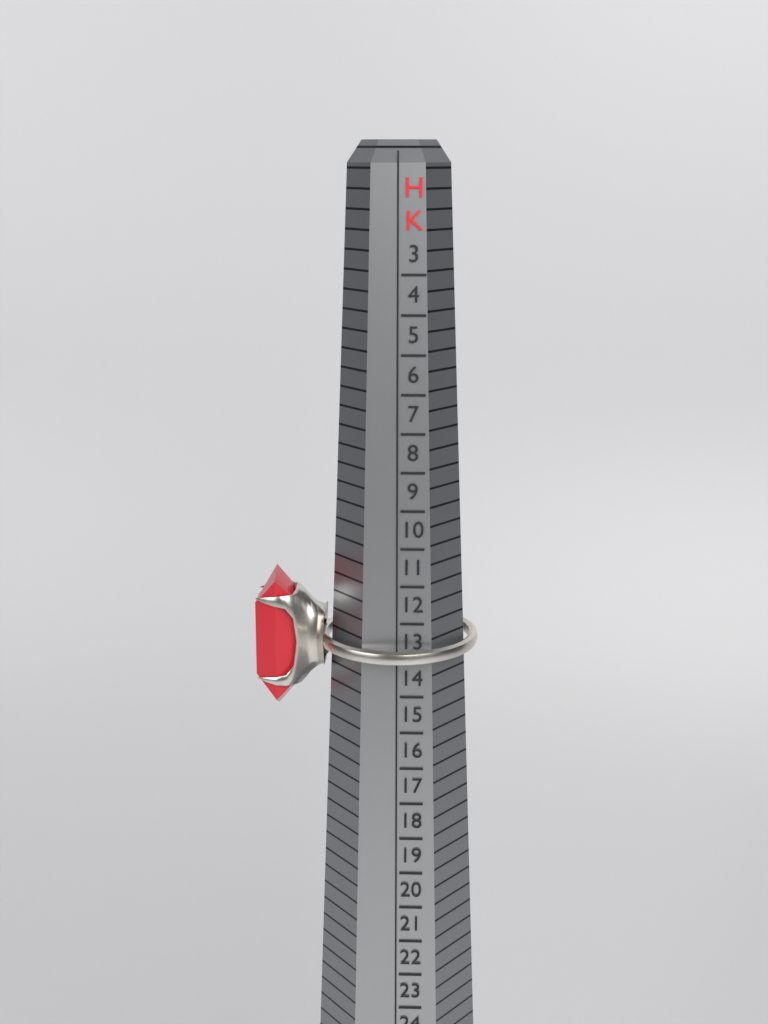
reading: 13 HK
